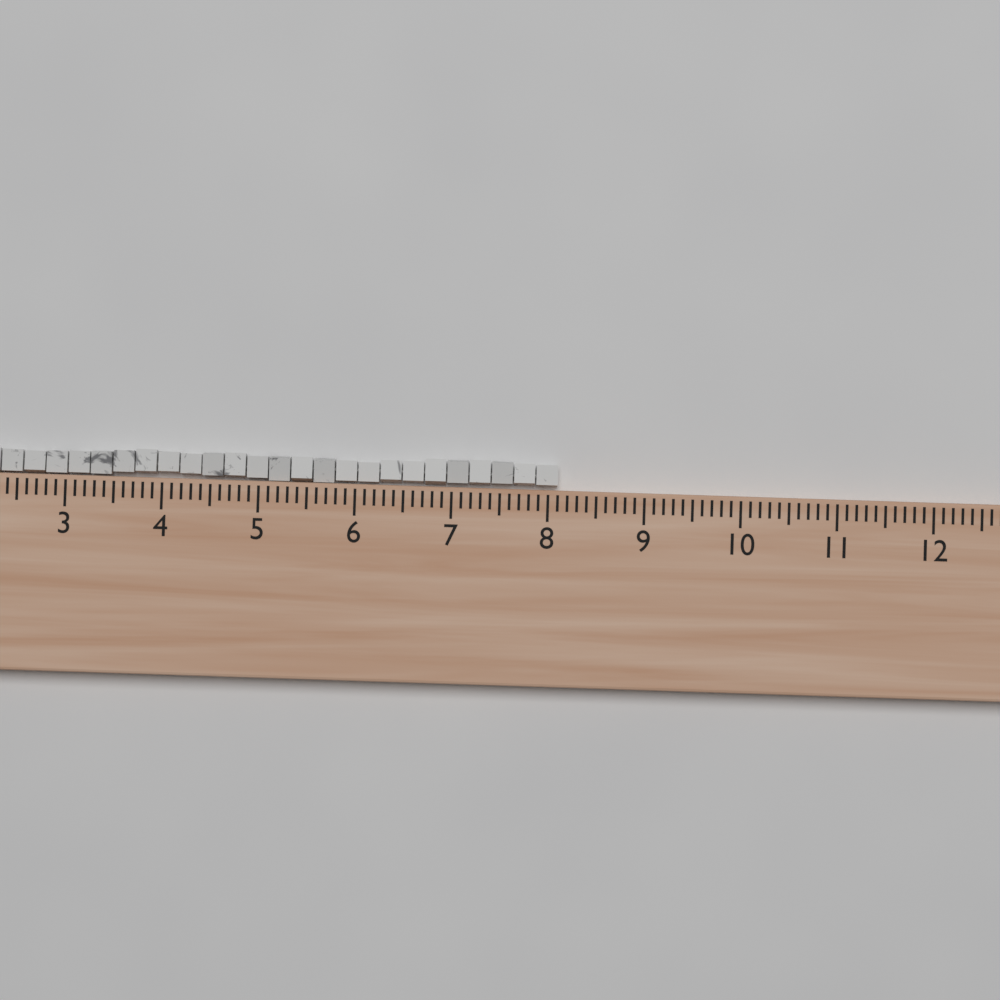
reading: 8.1 (no unit)
